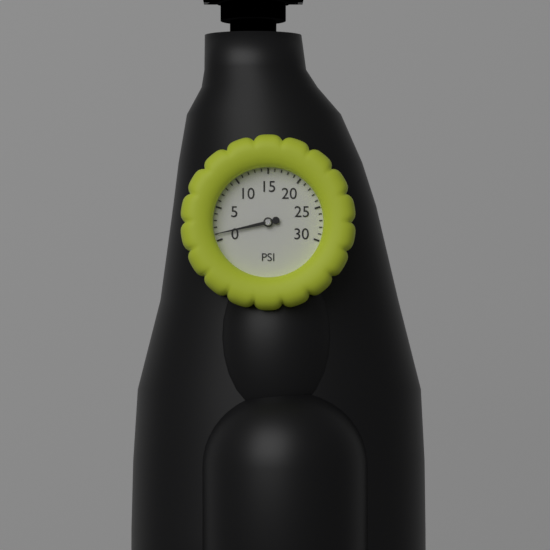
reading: 1 psi
